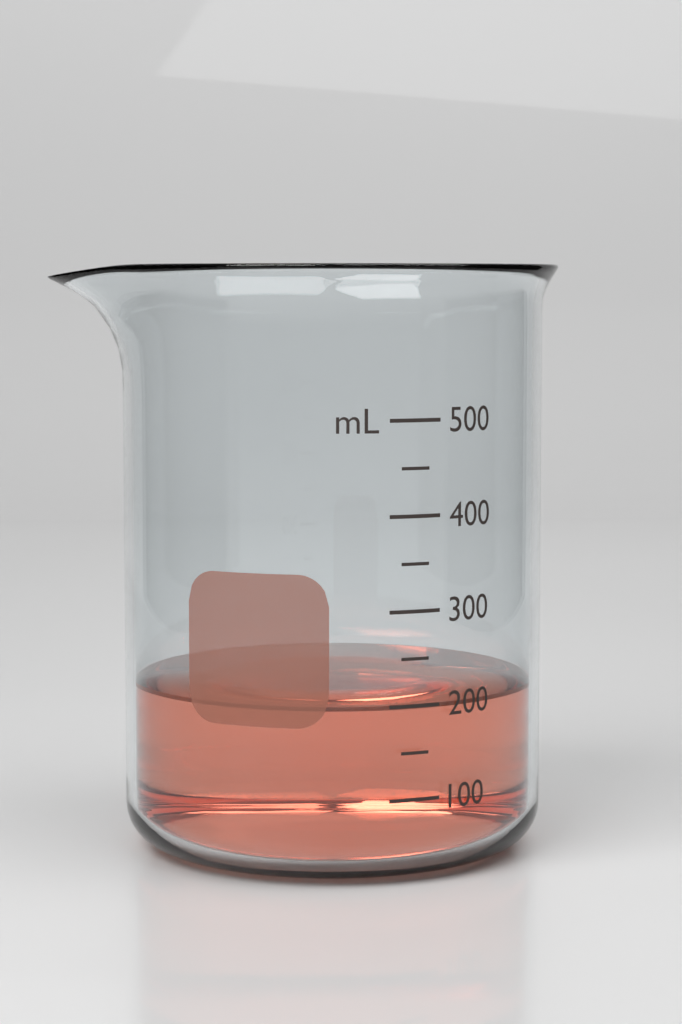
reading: 200 mL
